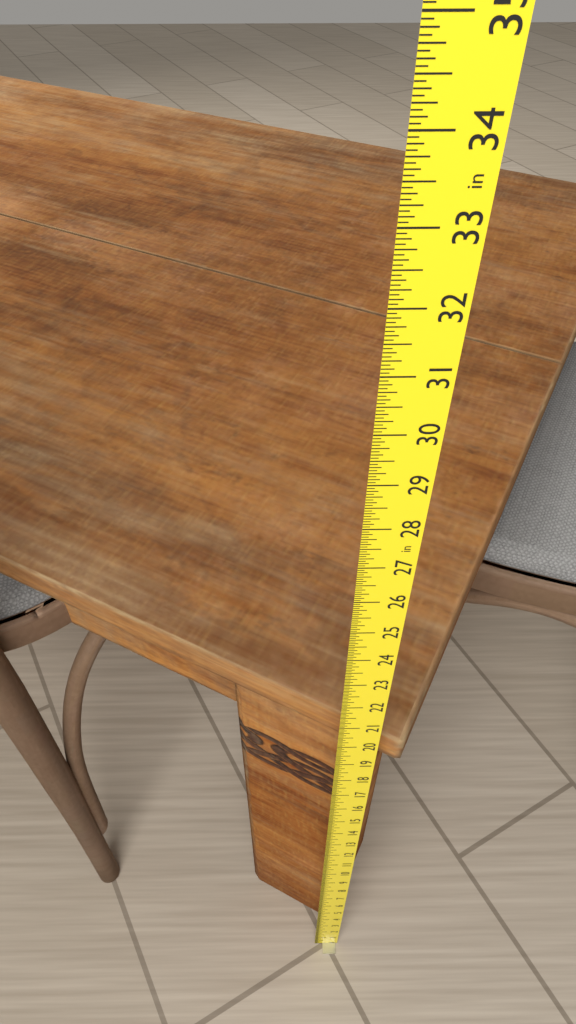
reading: 19.9375 in
